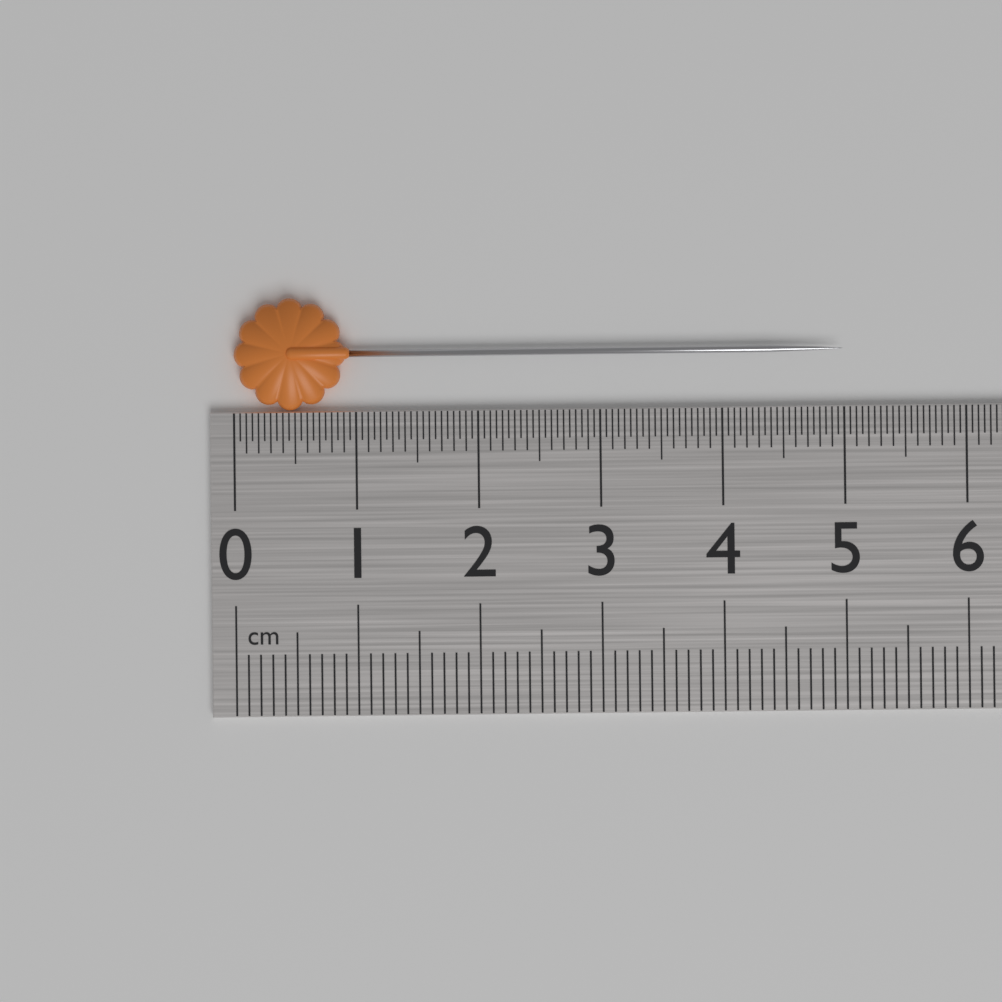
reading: 5.00 cm
